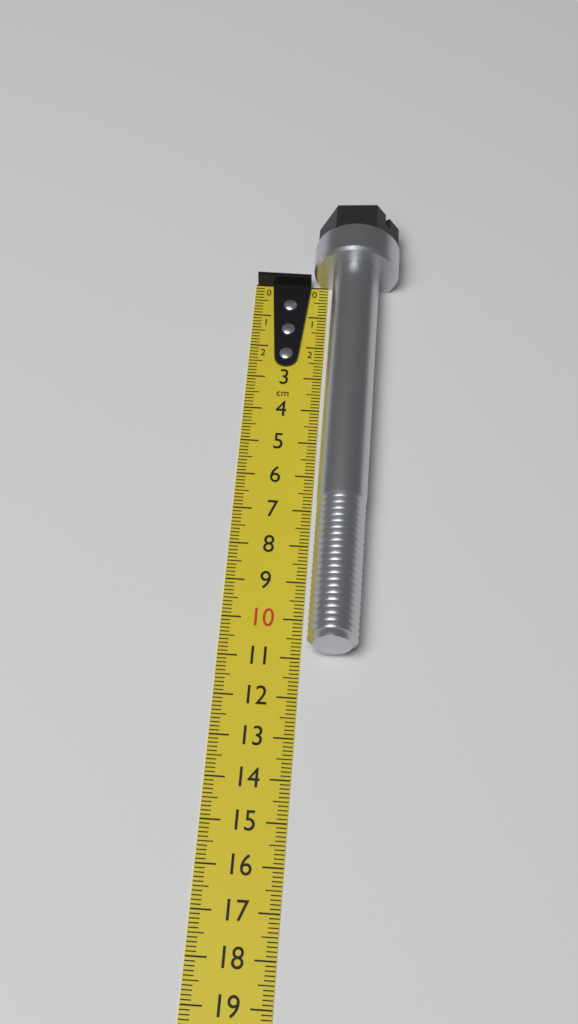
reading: 10.9 cm
